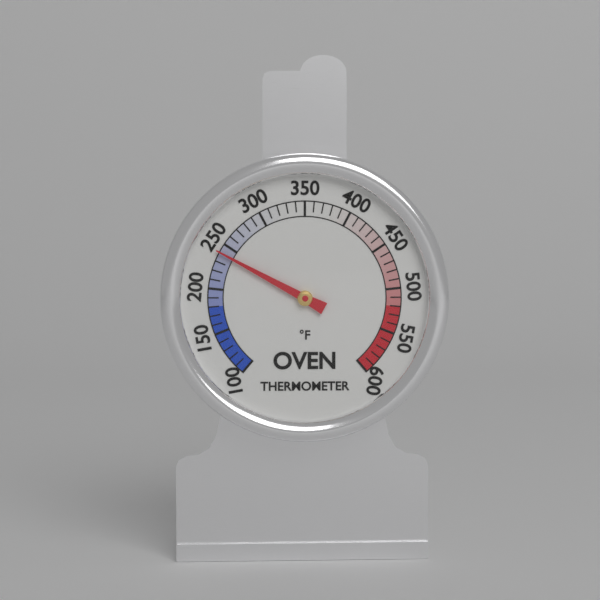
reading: 240 °F
